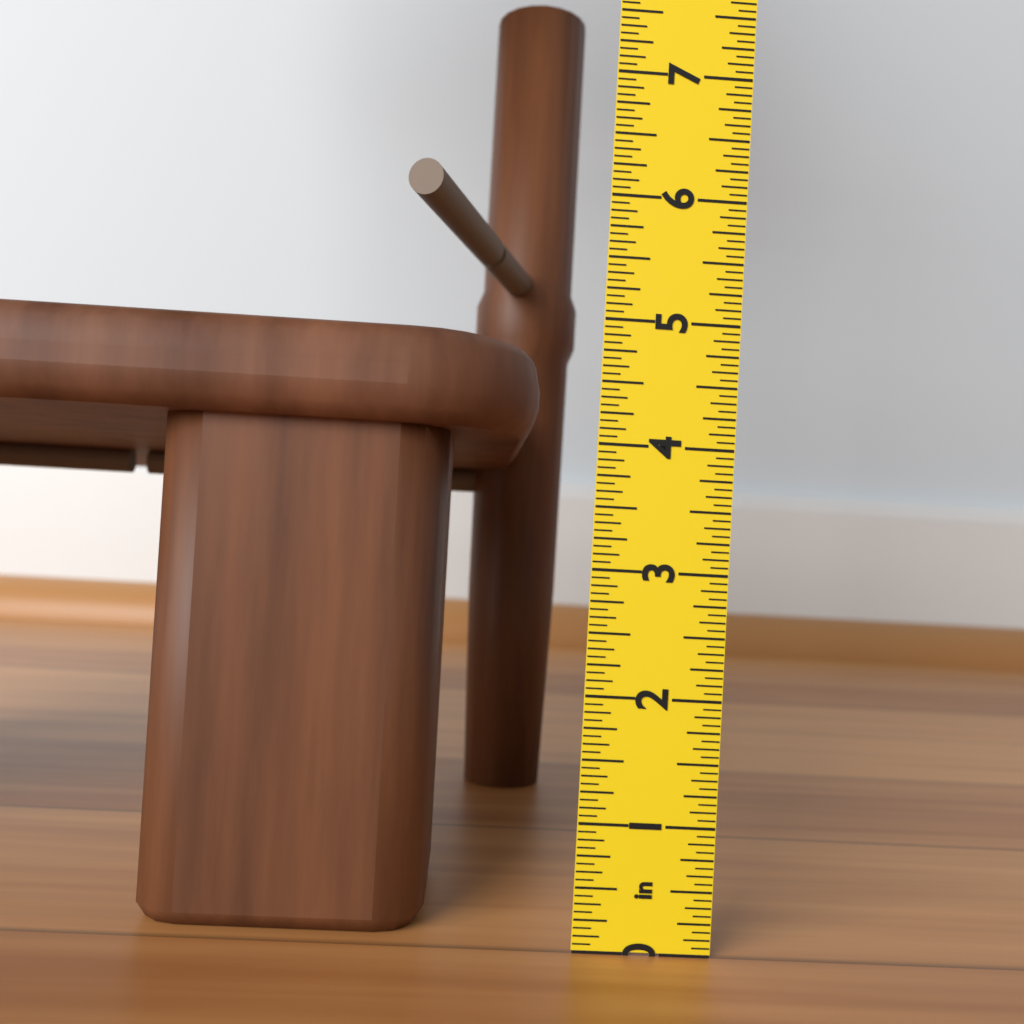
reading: 4.8750 in
